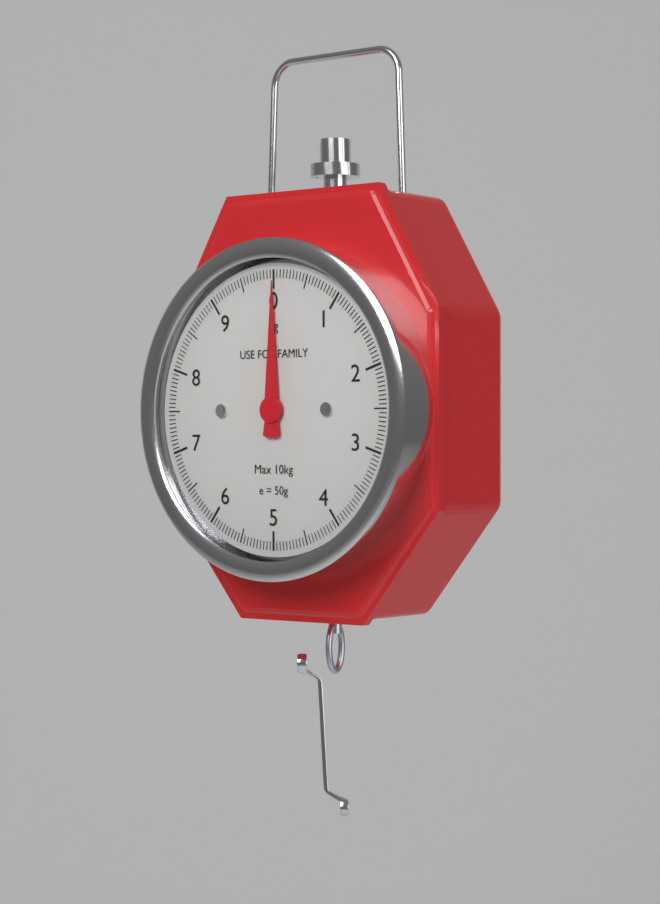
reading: 0.00 kg
